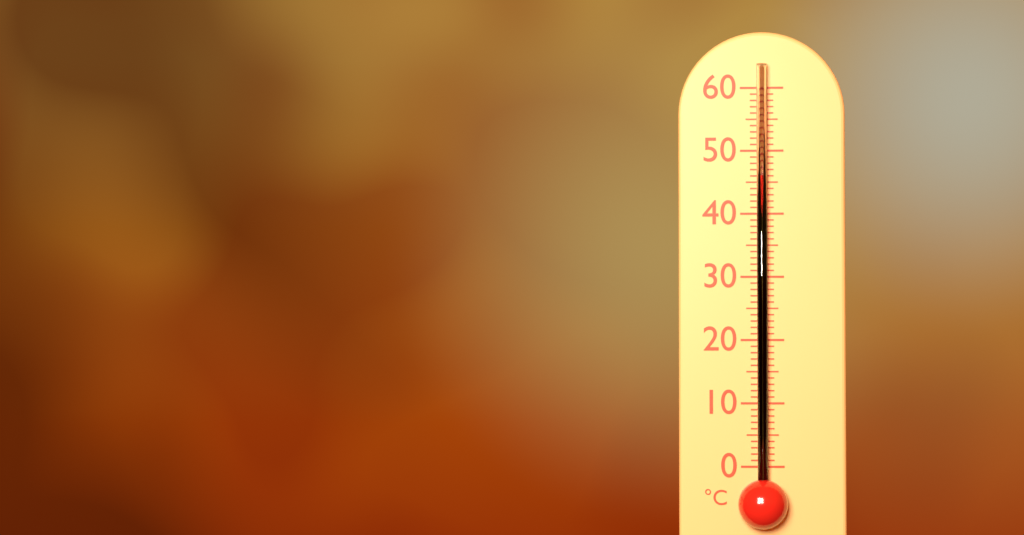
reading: 46 °C
